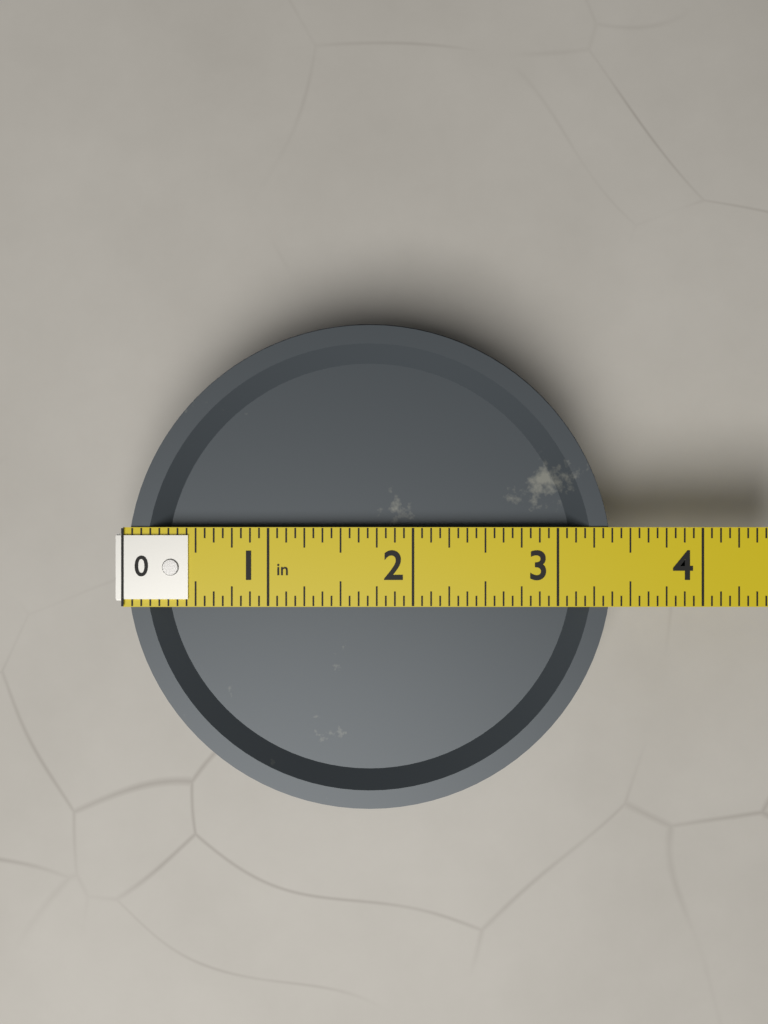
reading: 3.4000 in
